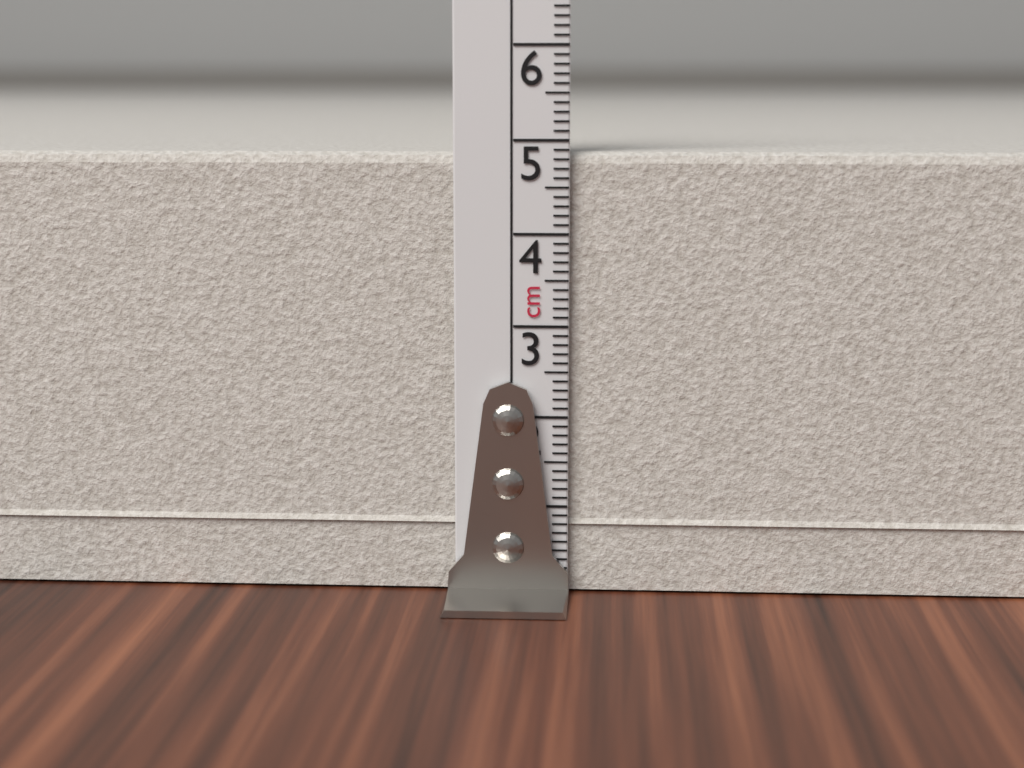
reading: 4.9 cm
